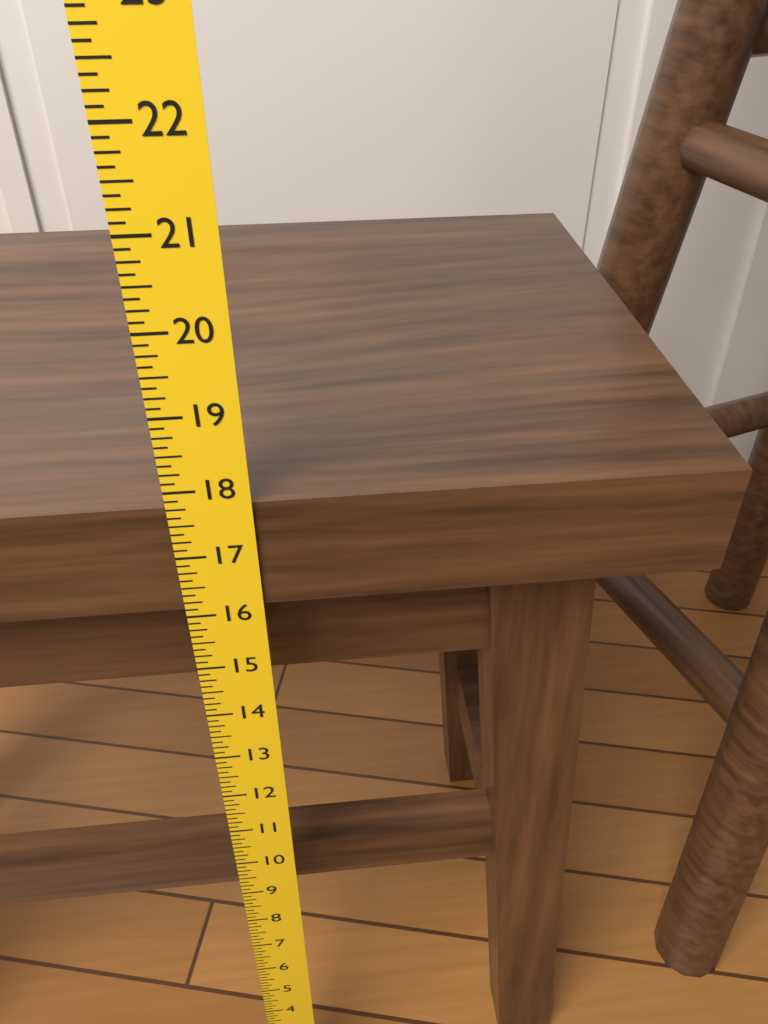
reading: 17.750 in
